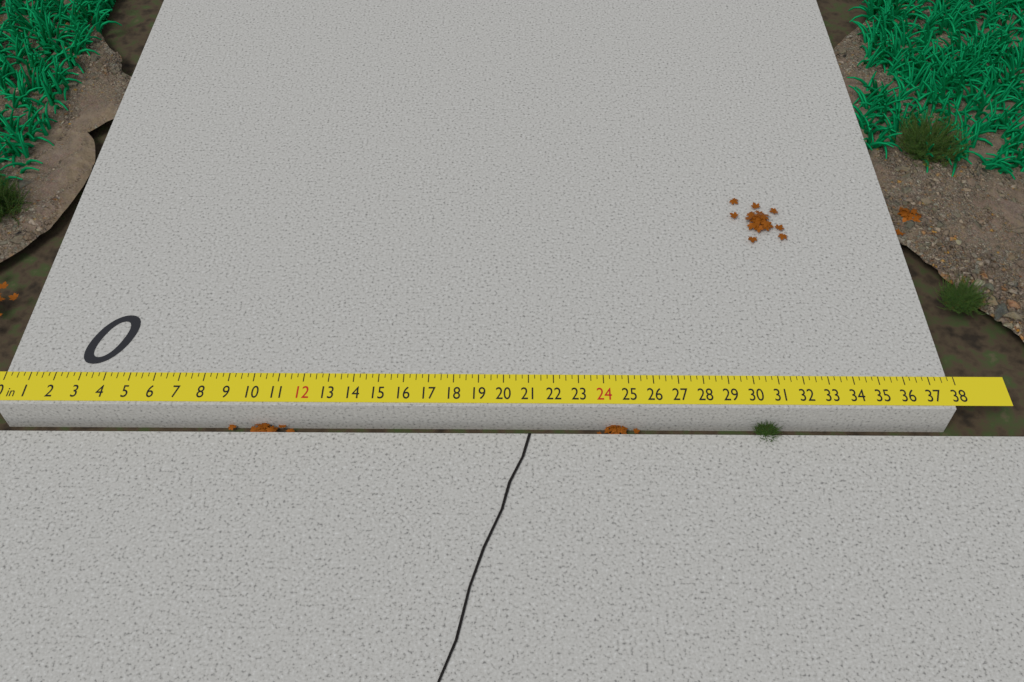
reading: 37.75 in
